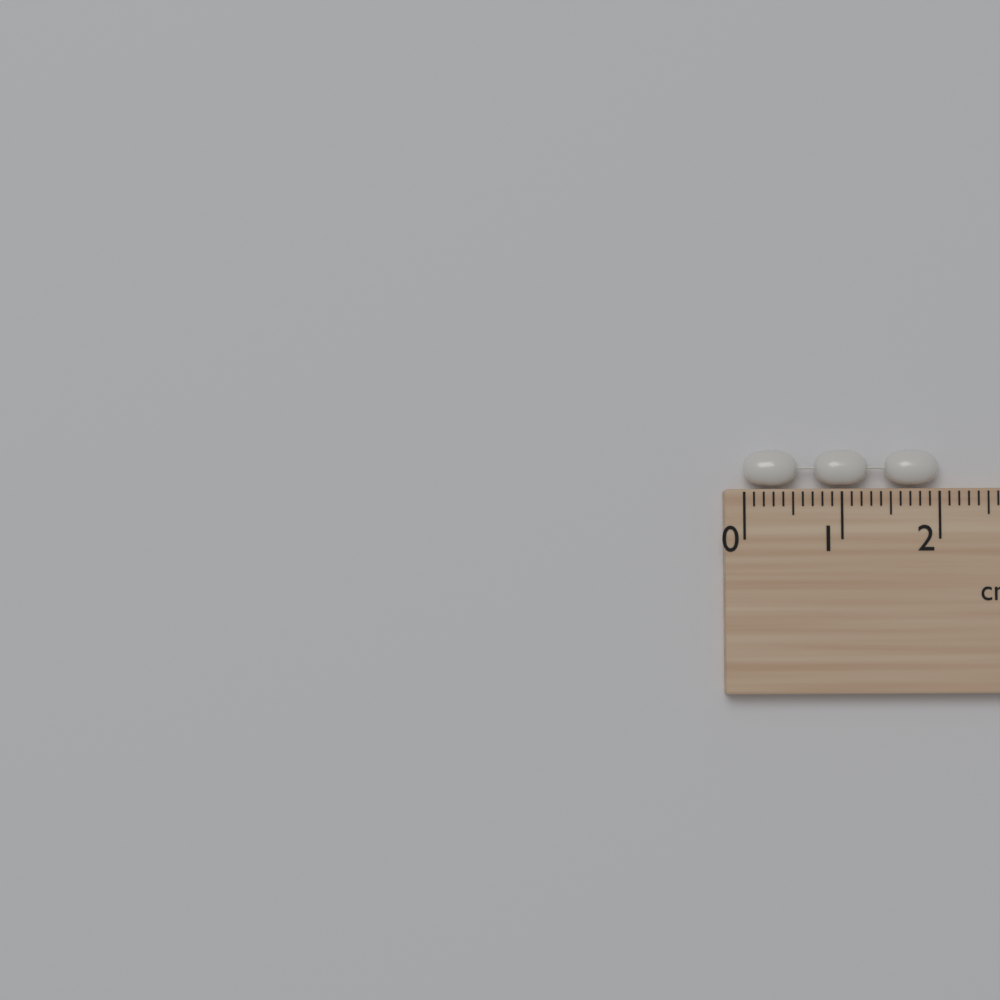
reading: 2.0 cm
